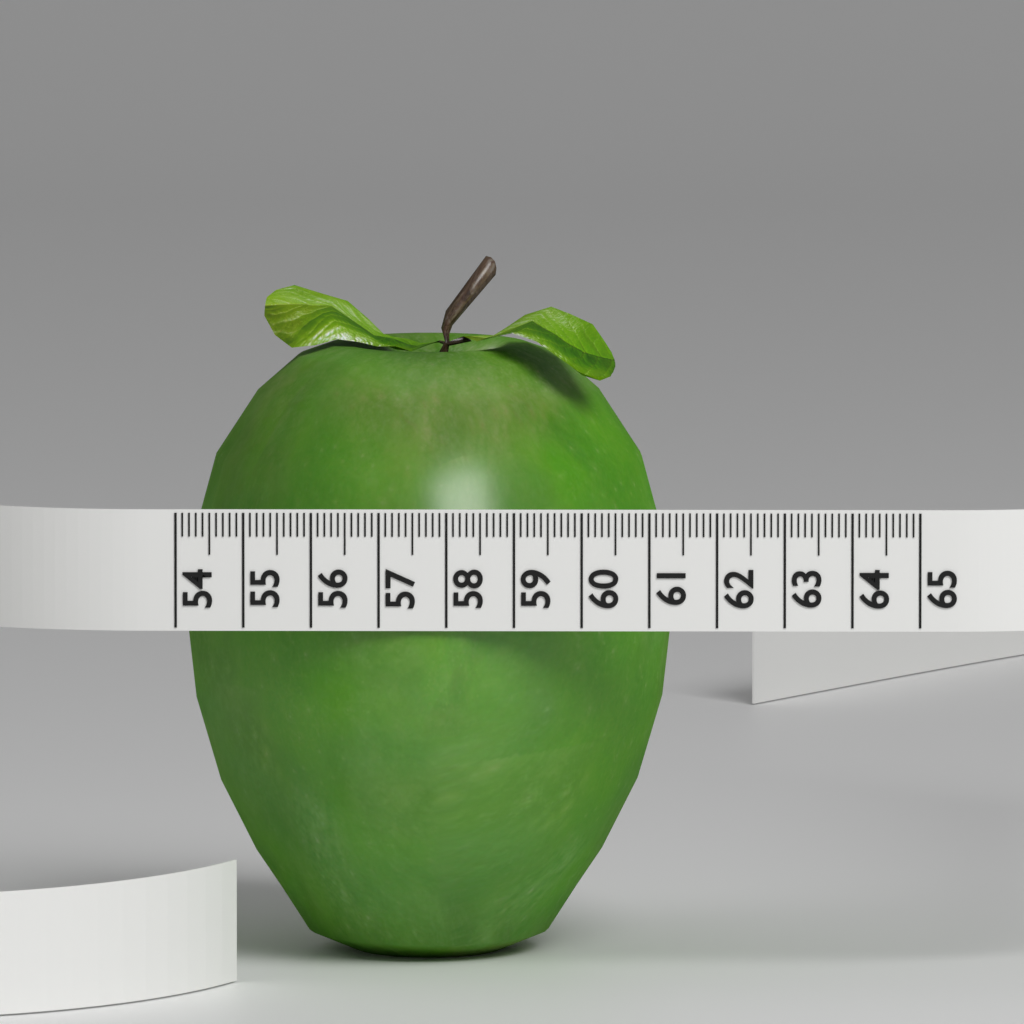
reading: 61.3 (no unit)
